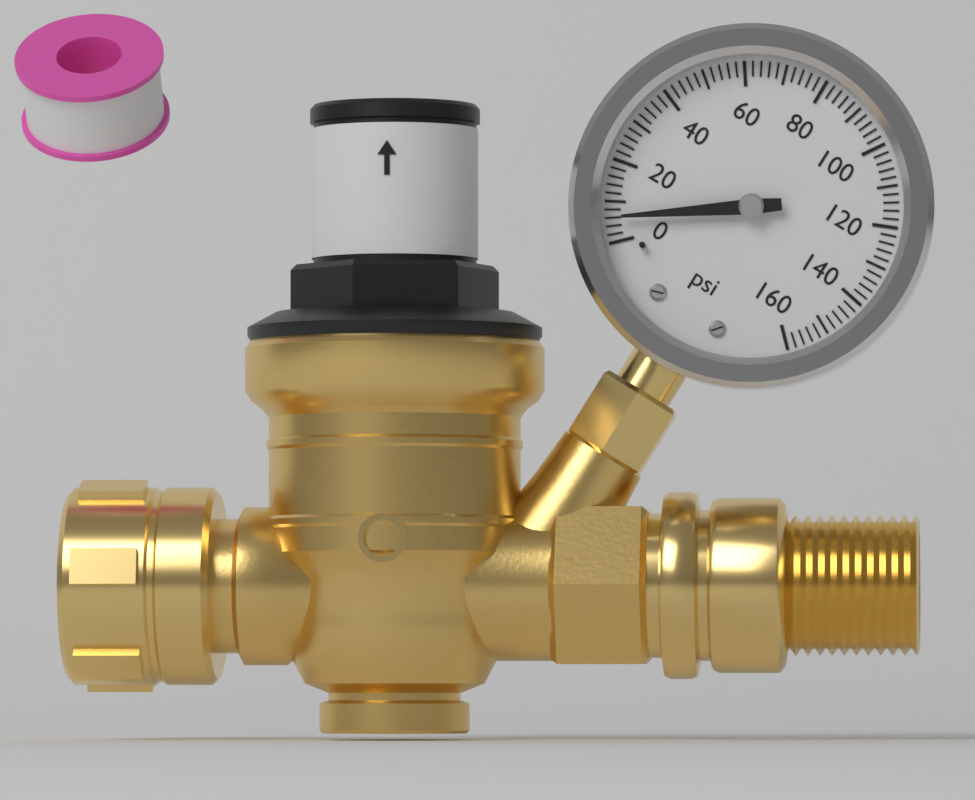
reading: 6 psi
